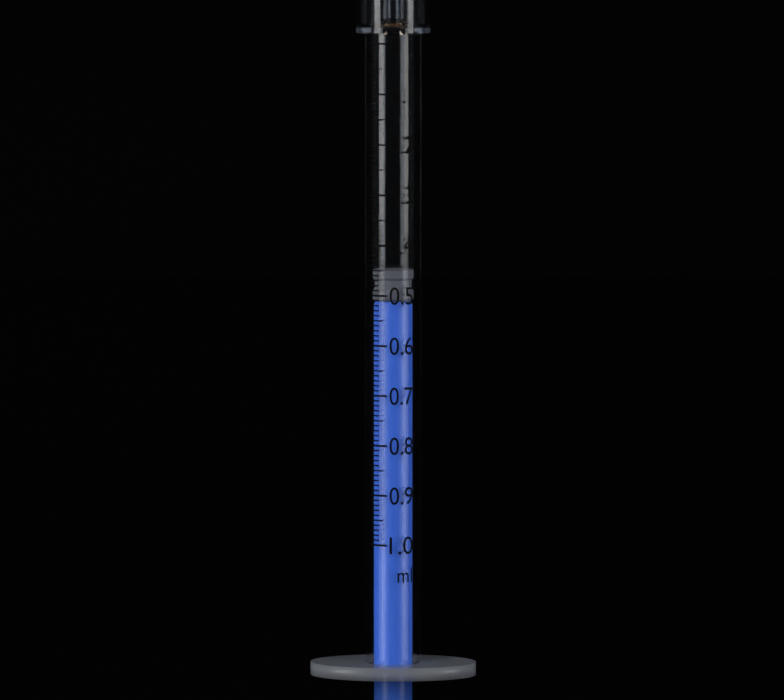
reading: 0.45 ml
